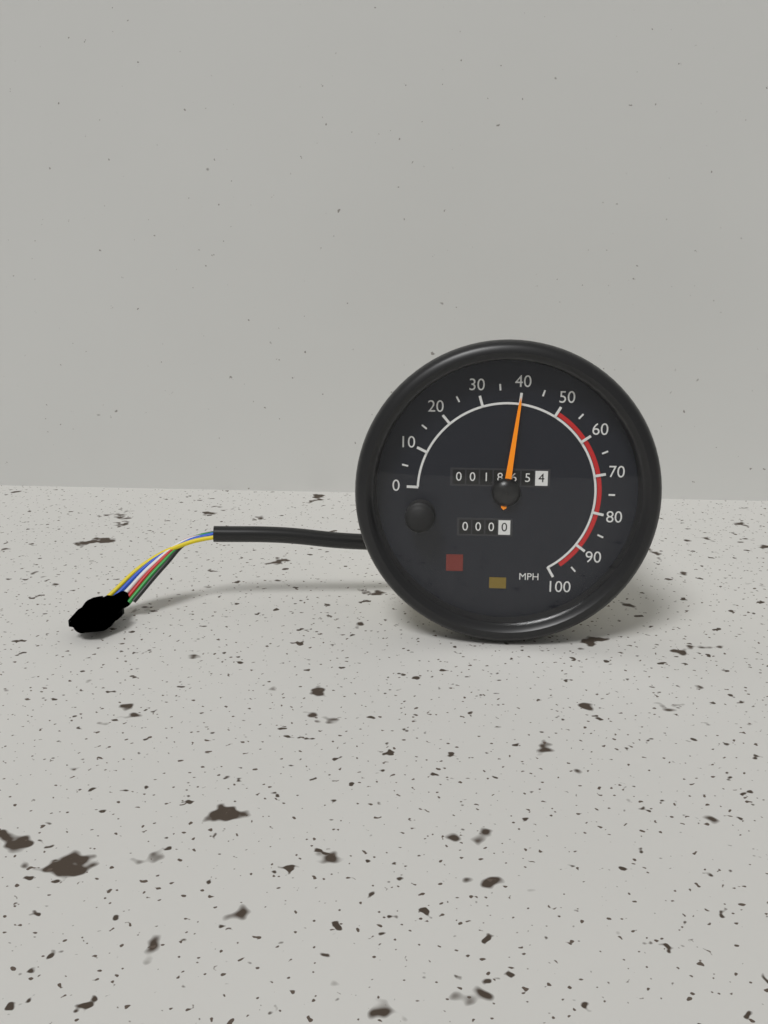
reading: 40 MPH
